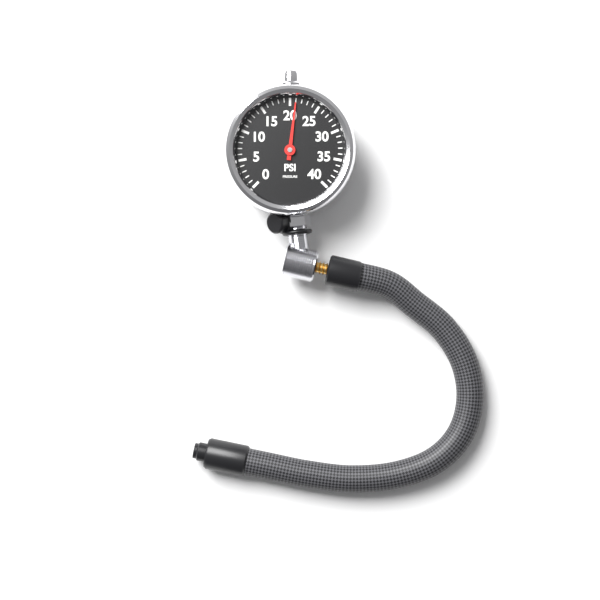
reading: 21 psi
